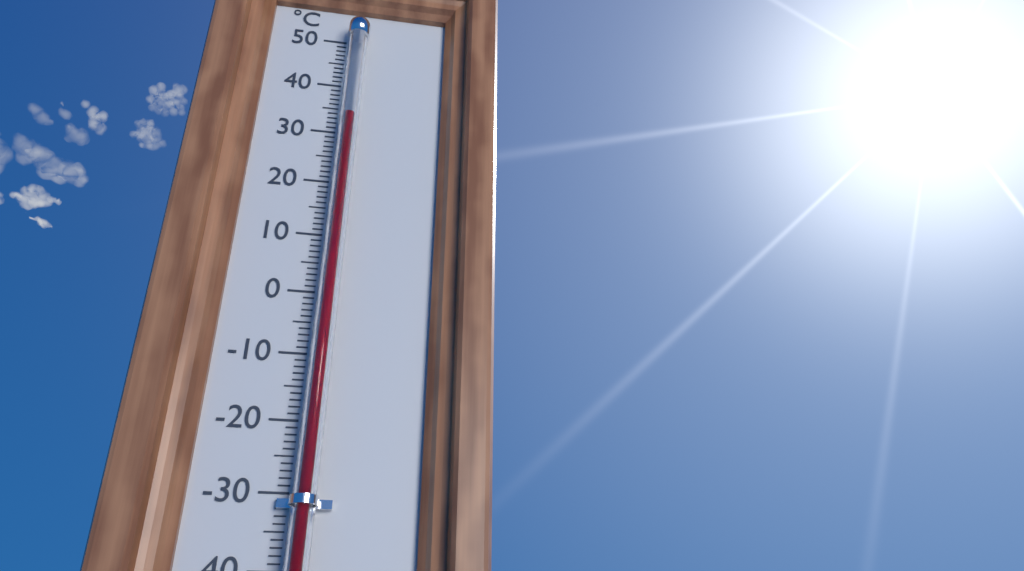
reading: 32 °C
